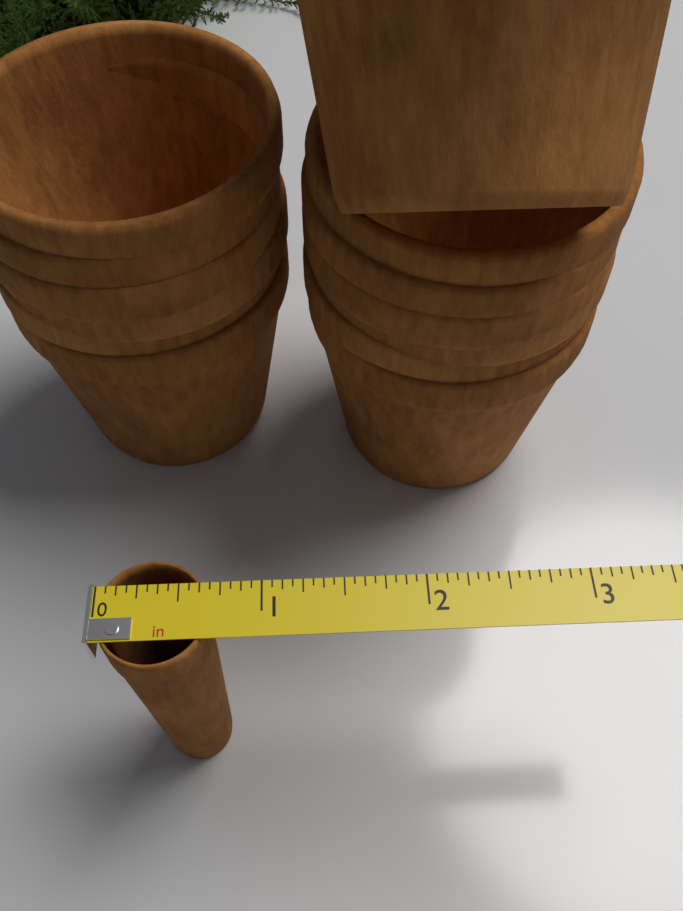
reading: 0.6875 in
